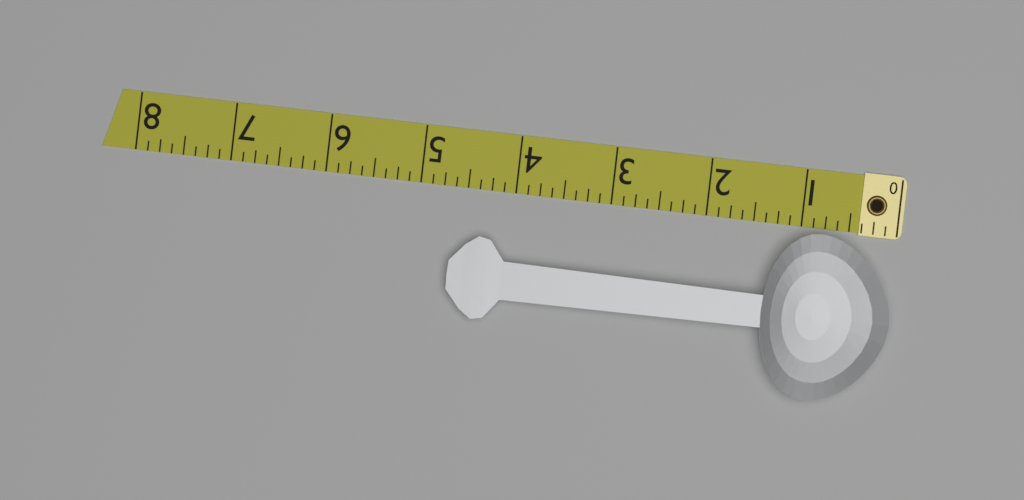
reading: 4.625 (no unit)
